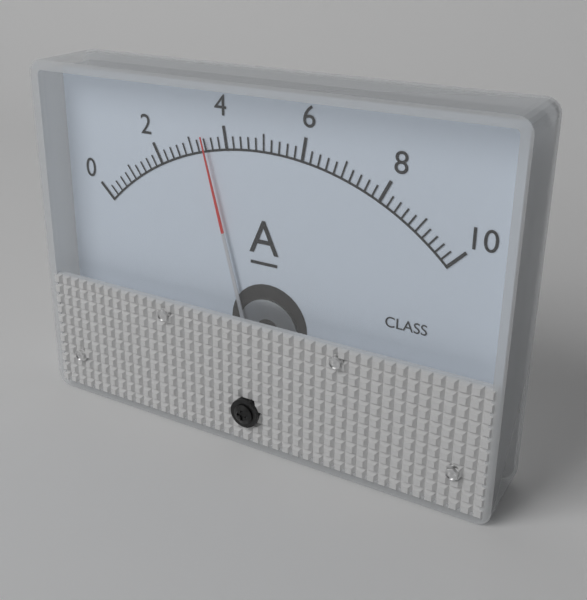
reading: 3.4 A
